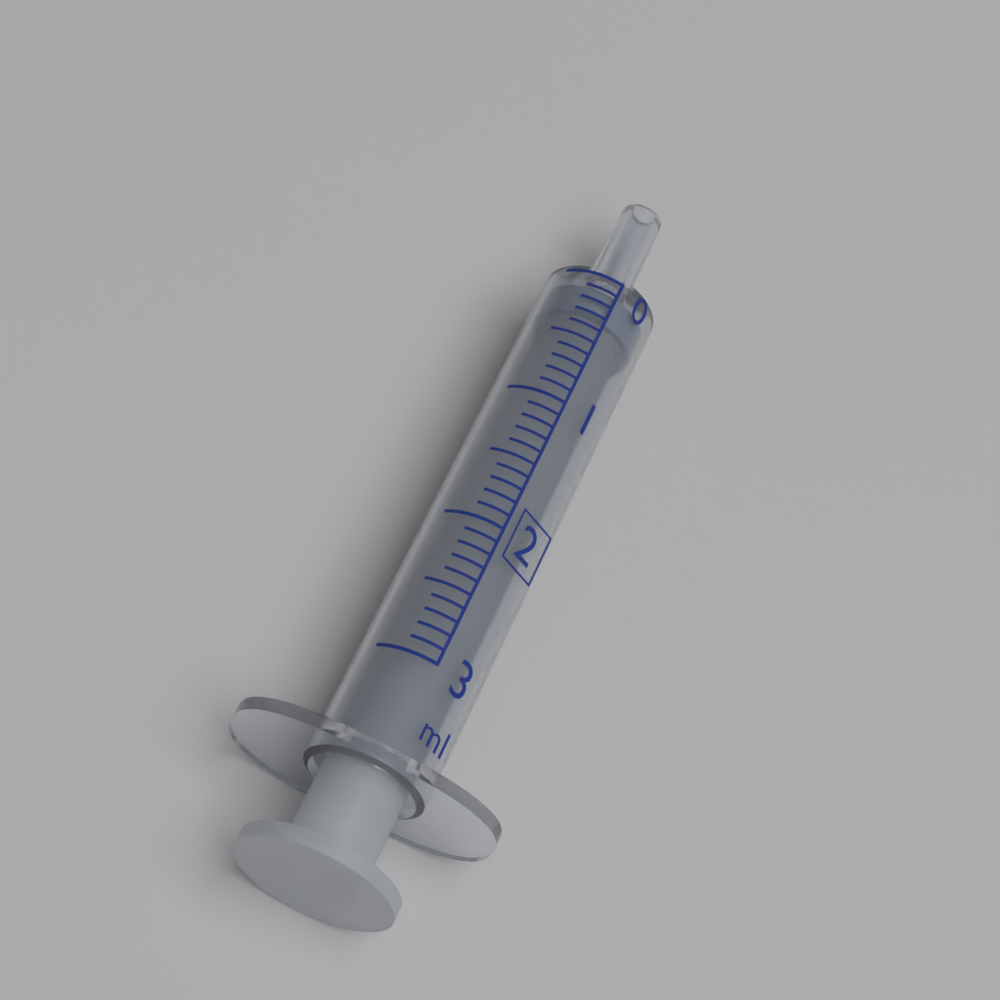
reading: 0.1 ml
